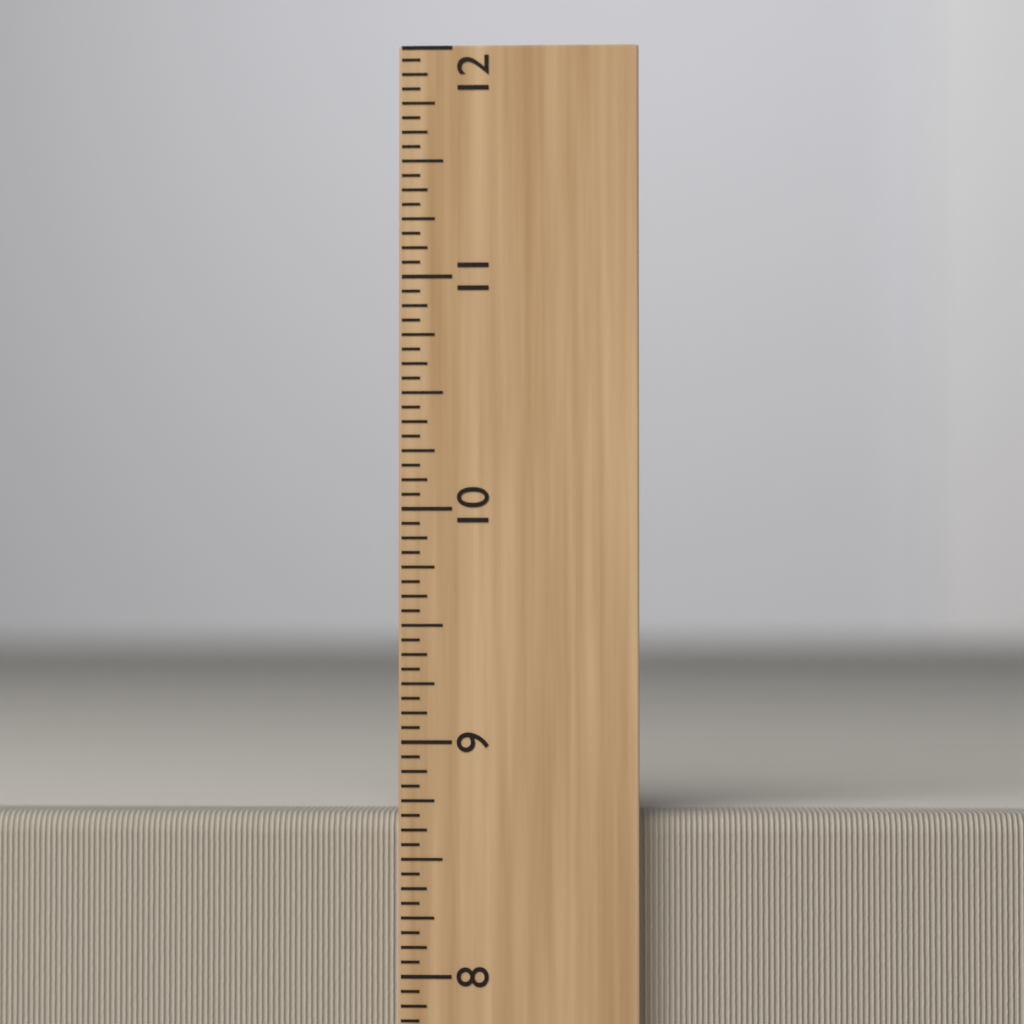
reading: 8.6875 inch
